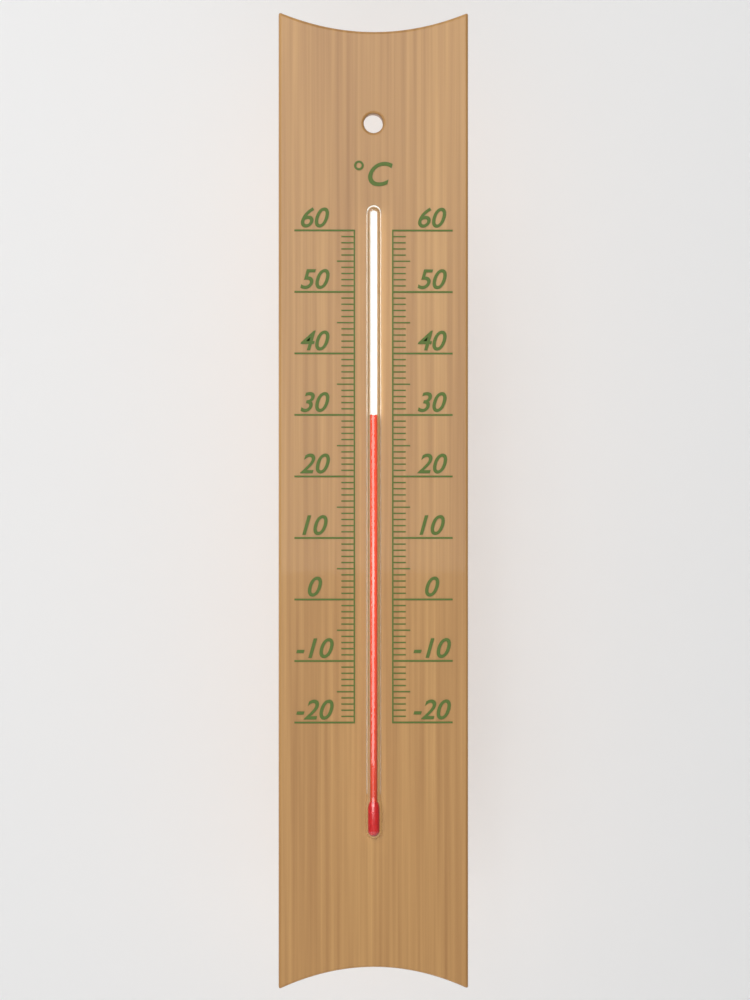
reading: 30 °C
